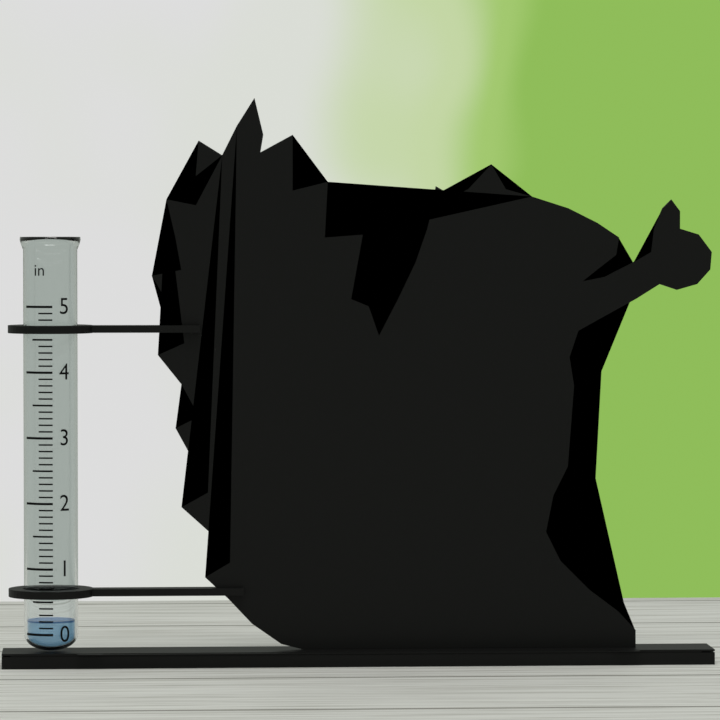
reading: 0.2 in
